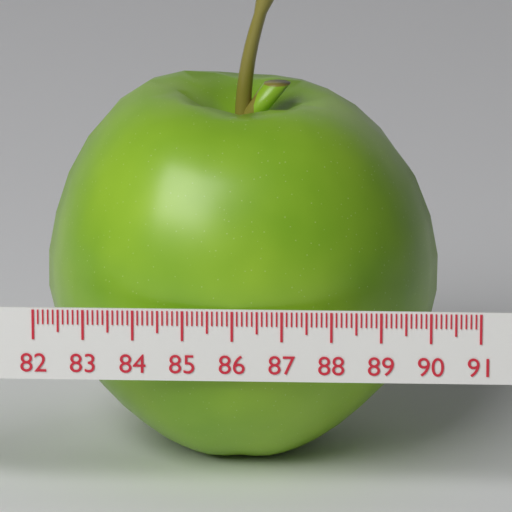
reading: 90.1 (no unit)
